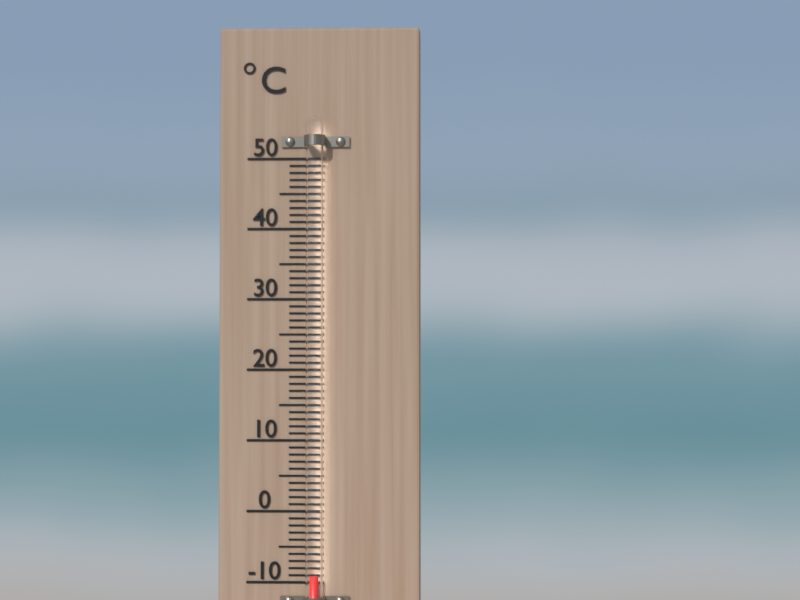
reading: -9 °C
